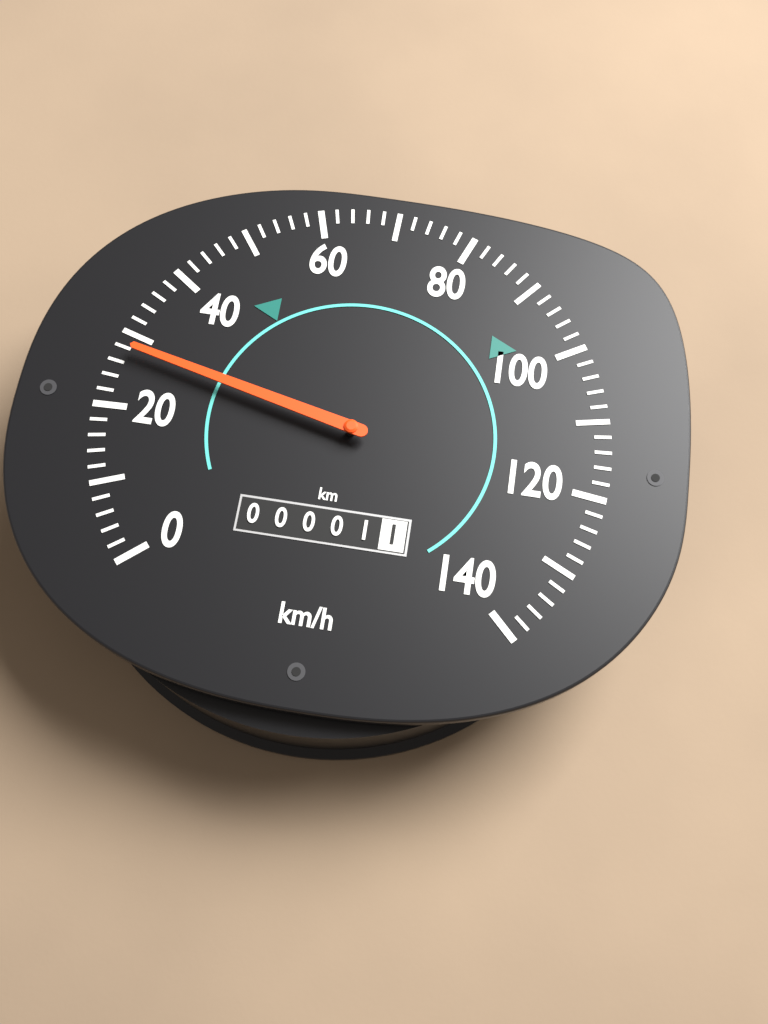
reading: 28 km/h
